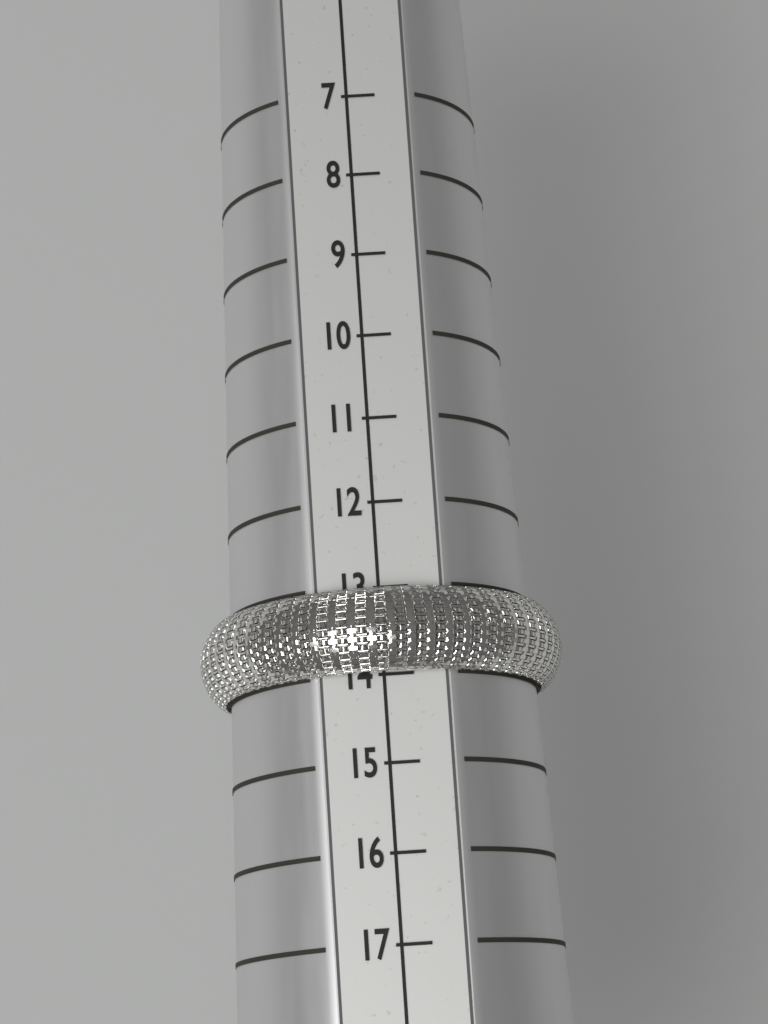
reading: 14 (no unit)
